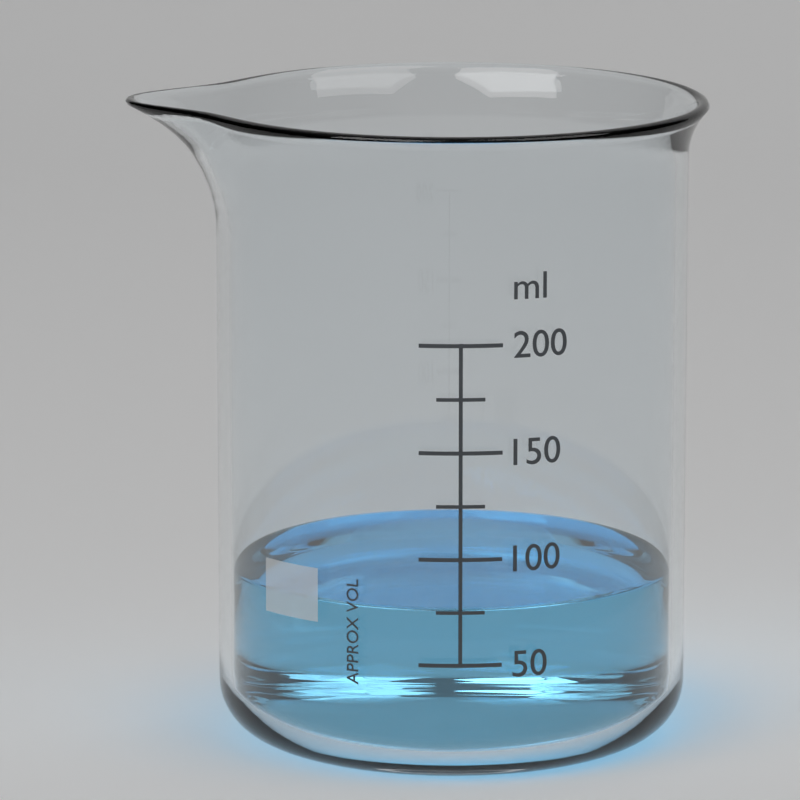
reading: 75 ml
